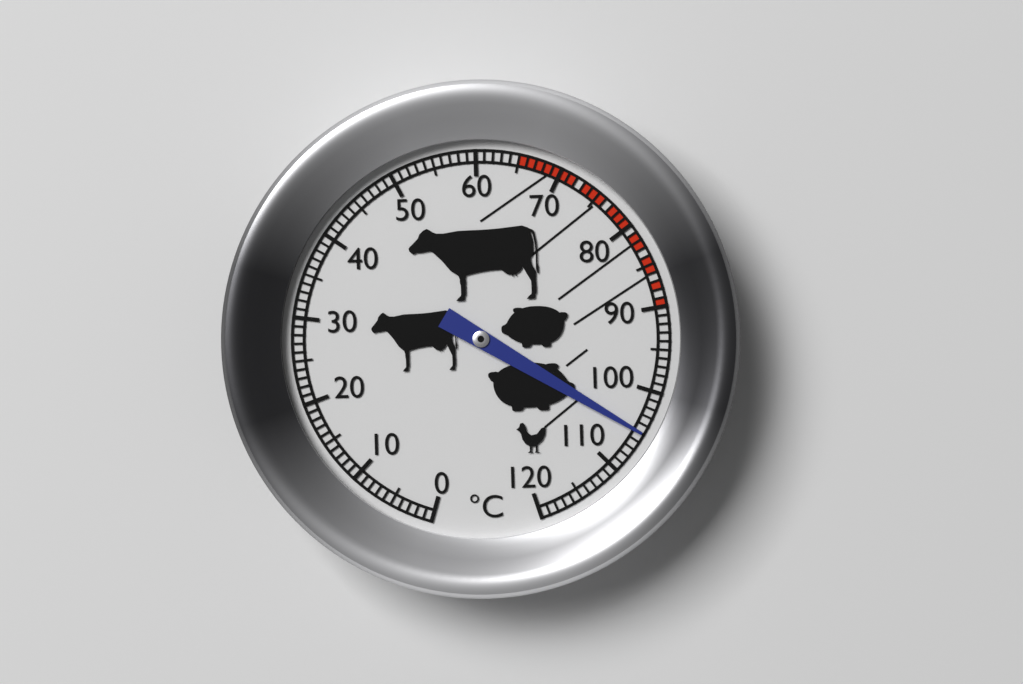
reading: 105 °C
